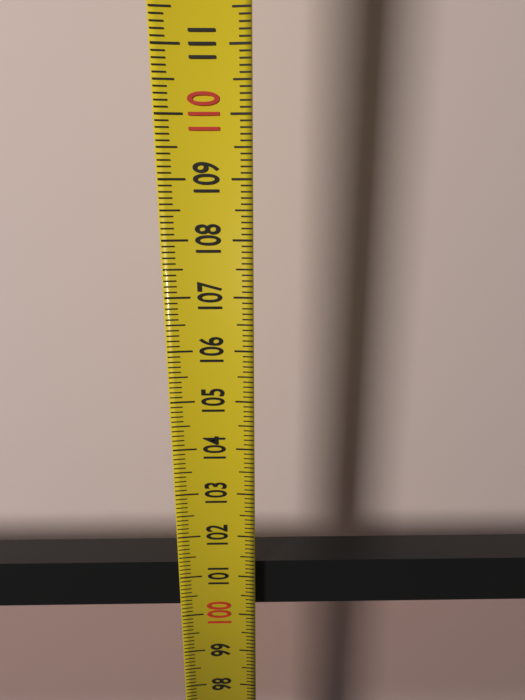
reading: 101.2 (no unit)
